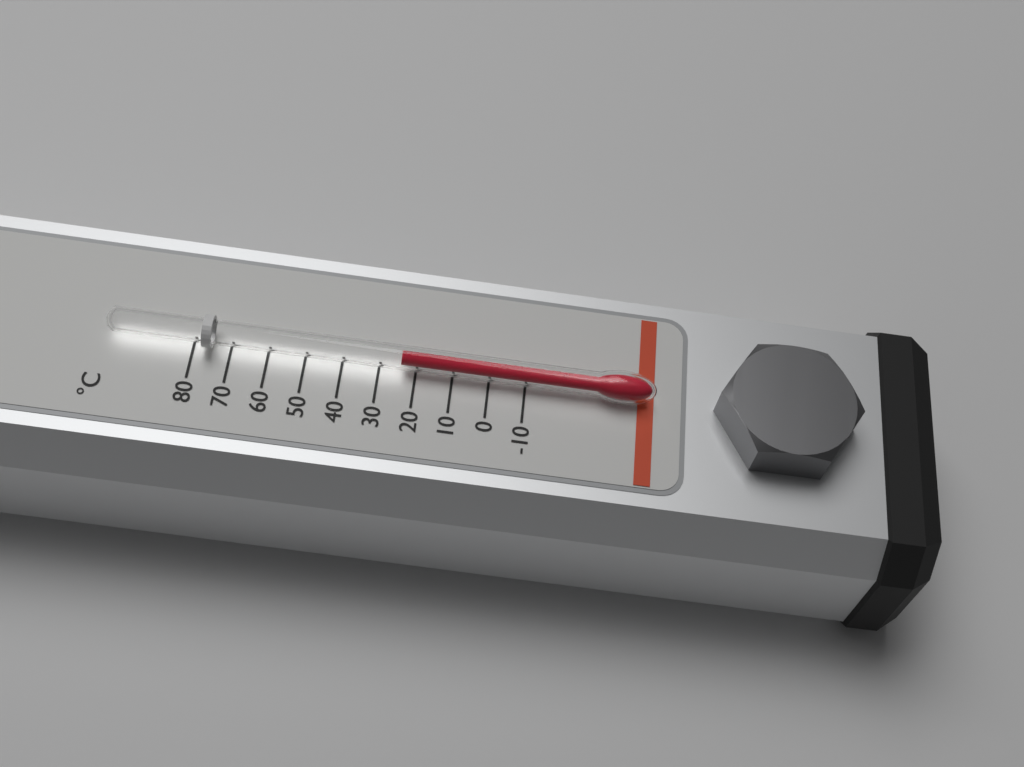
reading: 24 °C
